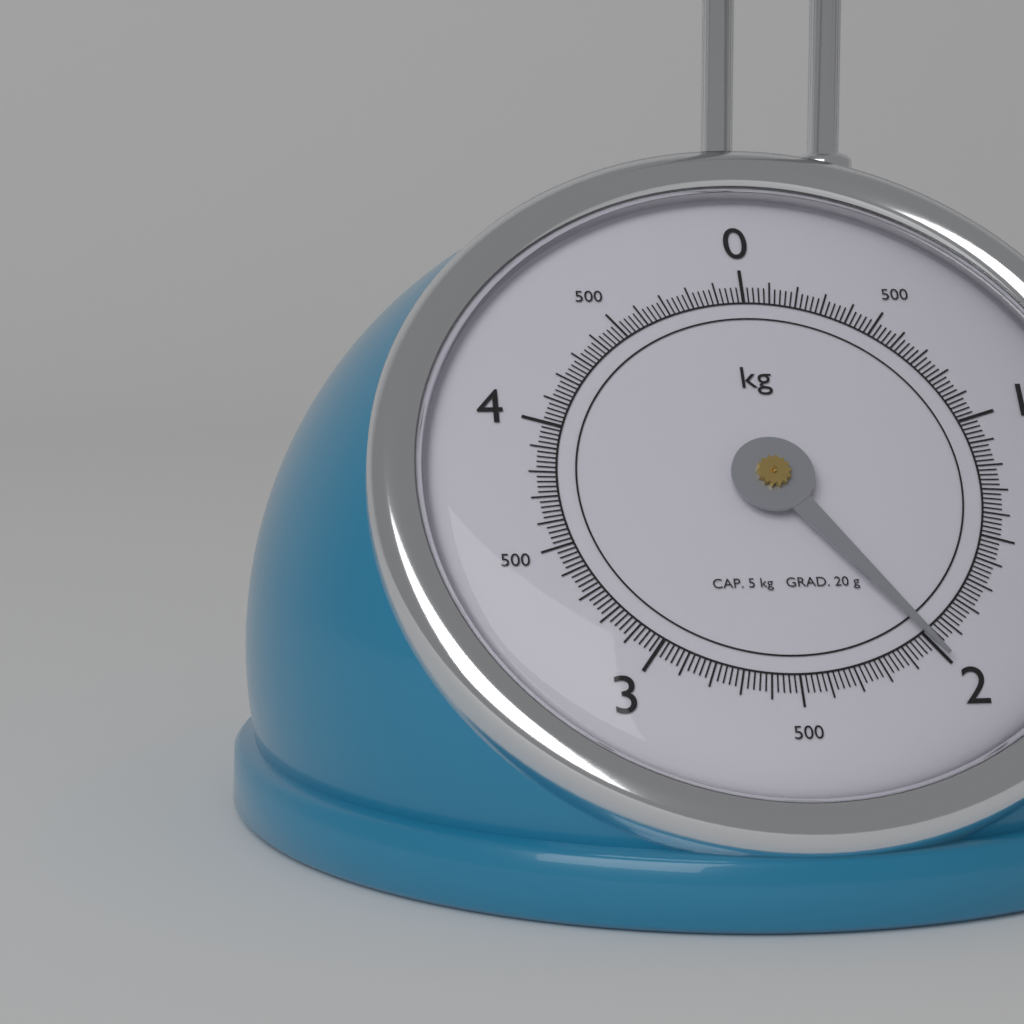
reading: 2.00 kg
